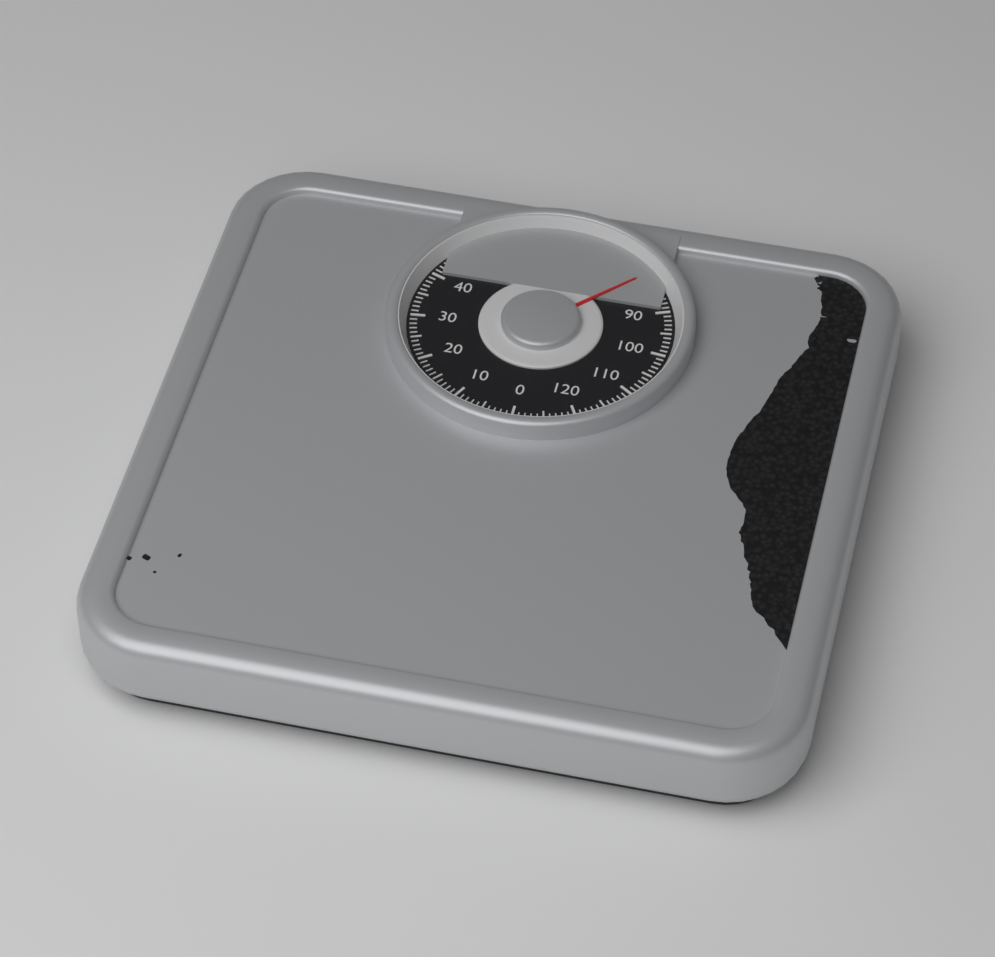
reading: 81 kg
